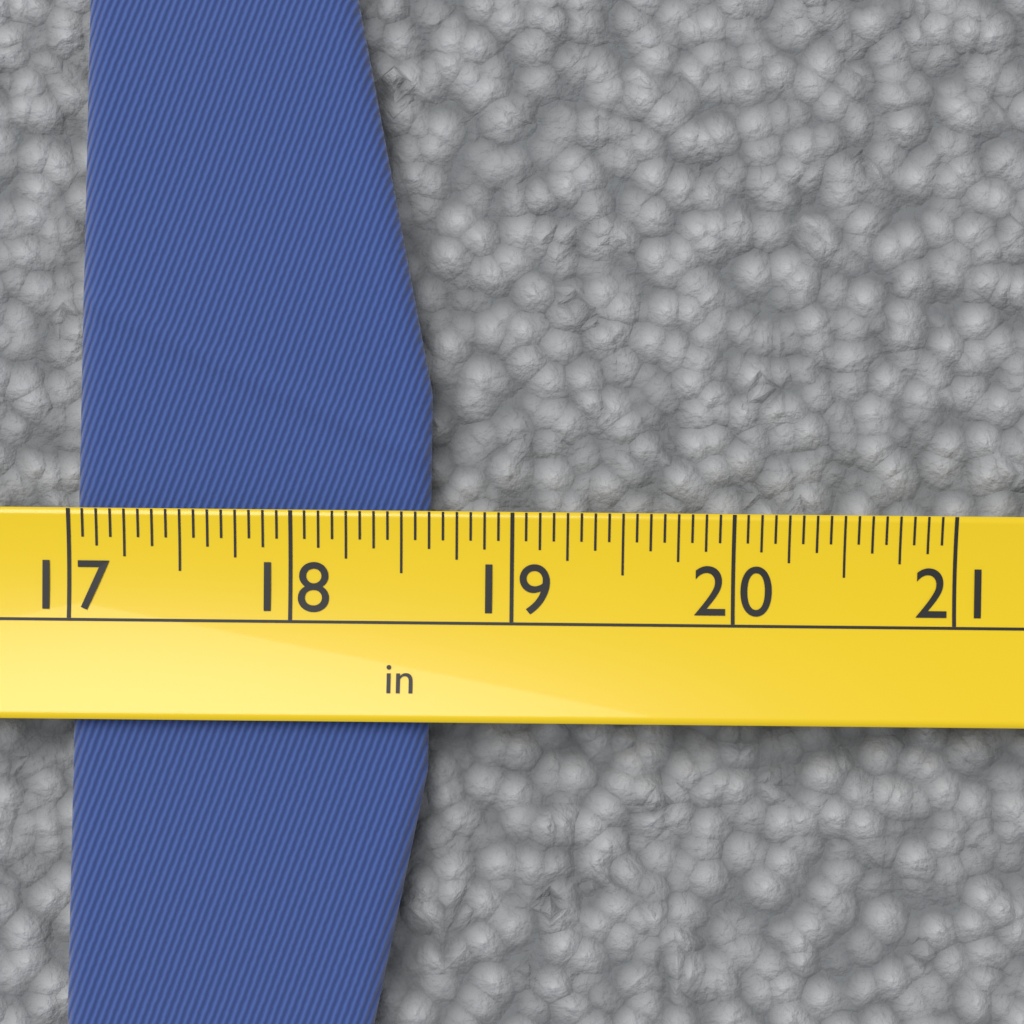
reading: 18.6250 in
